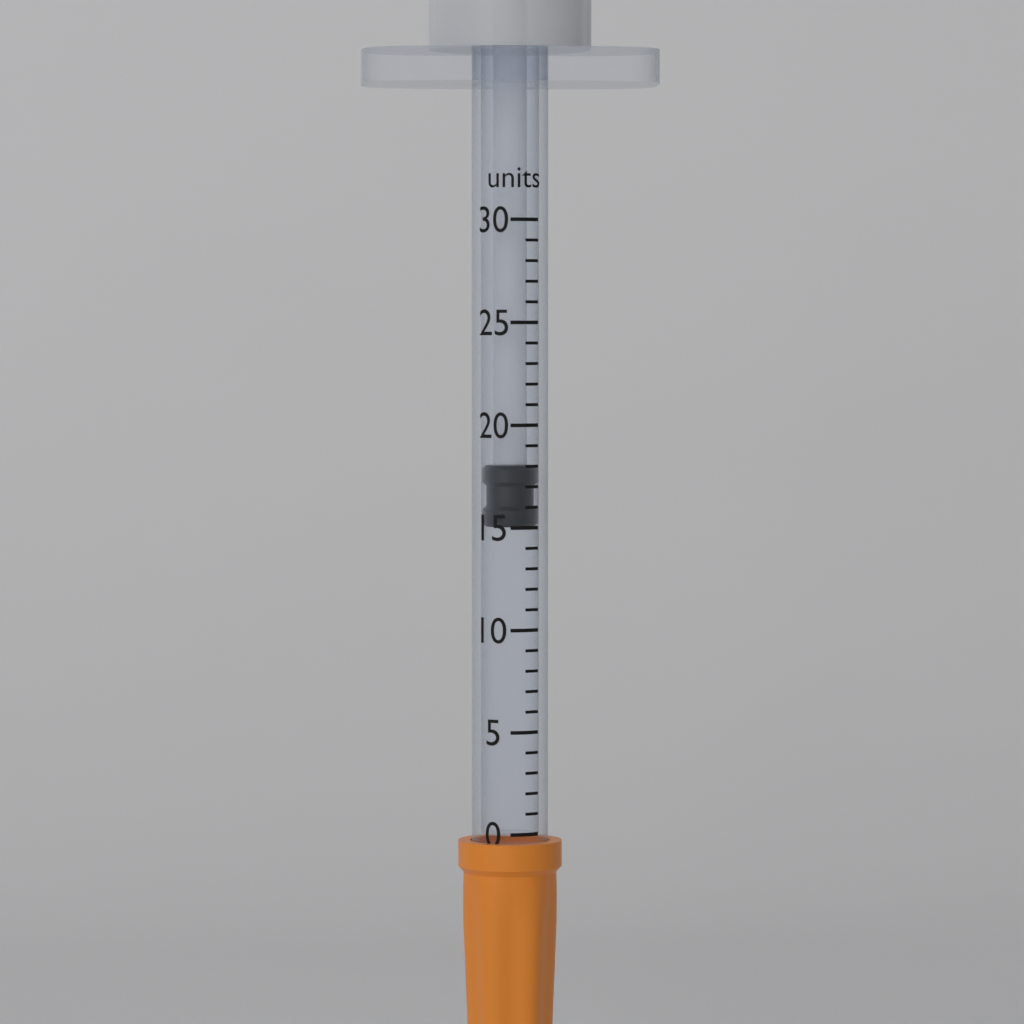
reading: 15 units
